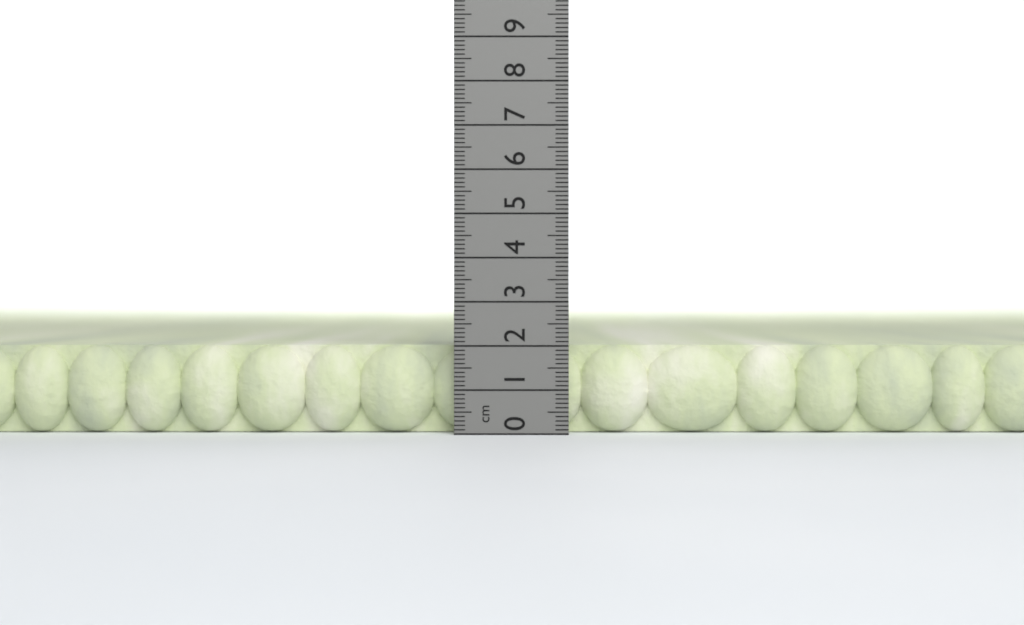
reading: 2.0 cm
